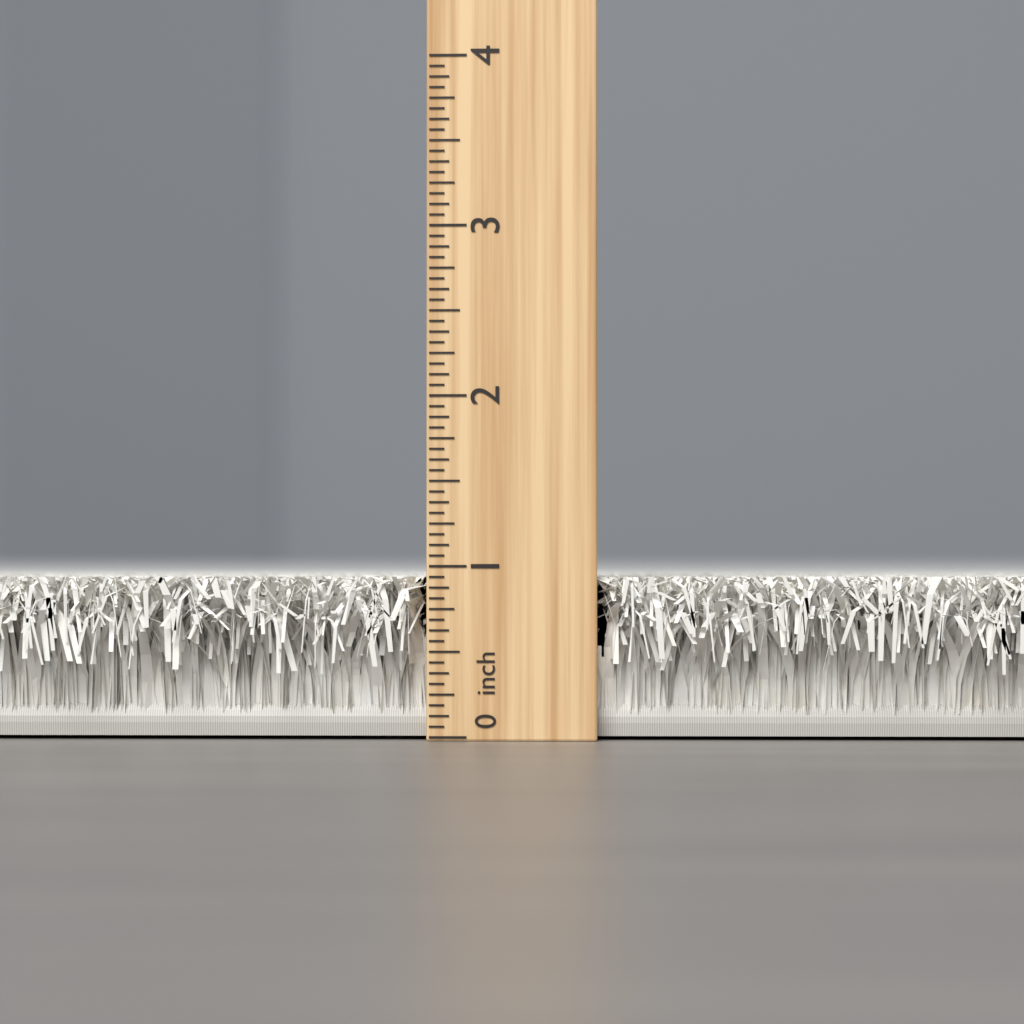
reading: 0.9375 inch
